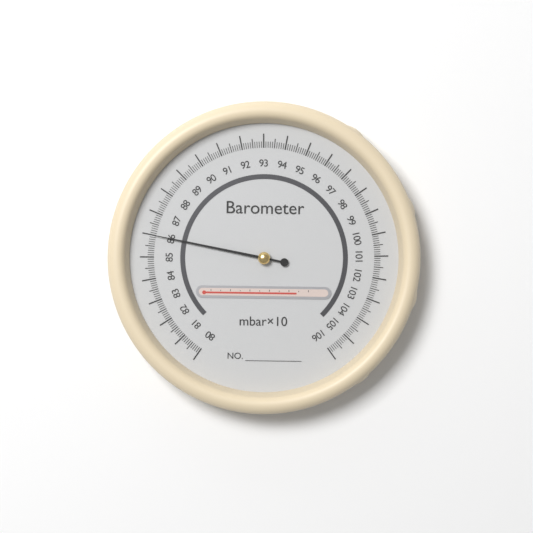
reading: 86.0 mbar×10
